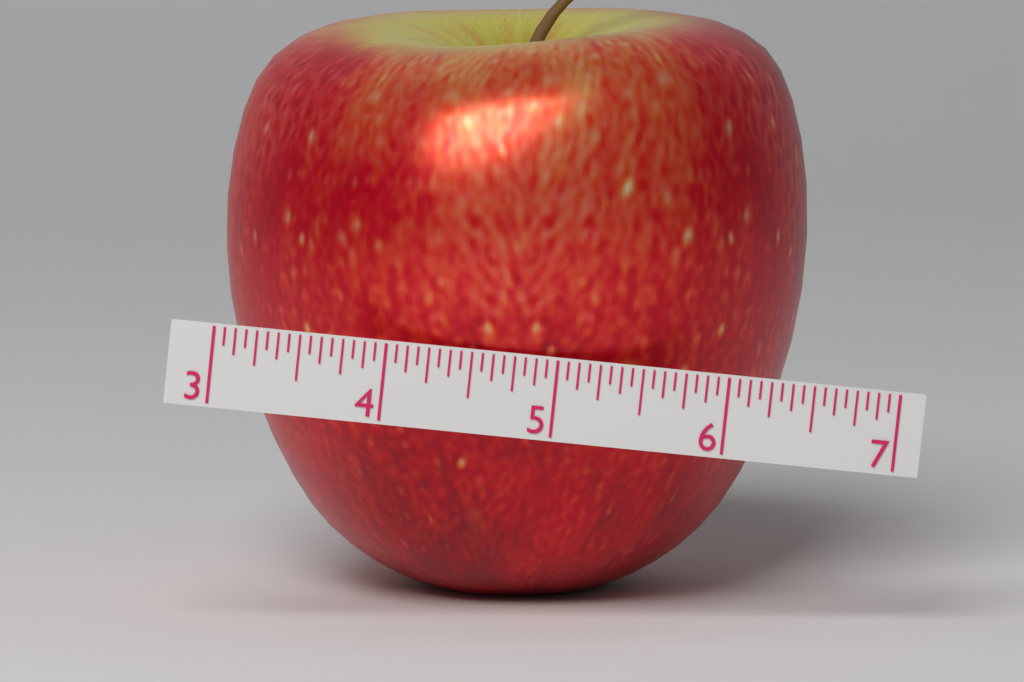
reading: 6.5000 (no unit)
